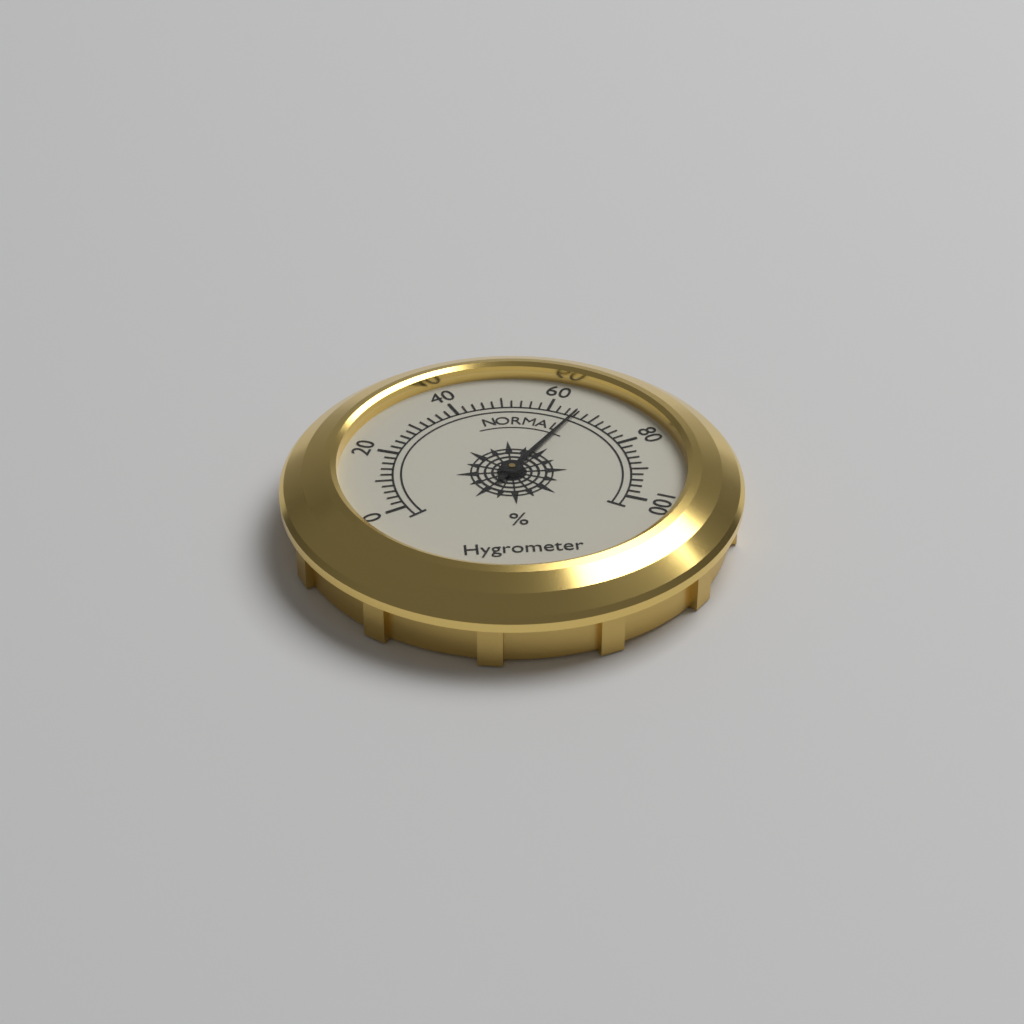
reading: 66 %
